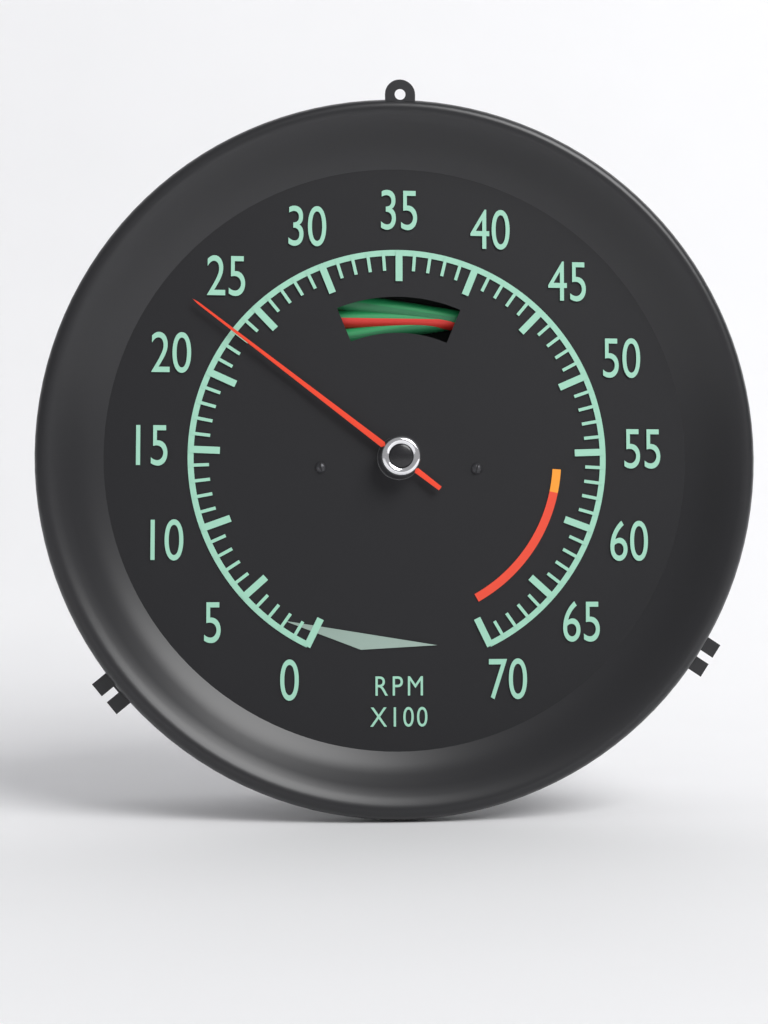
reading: 23 RPM x100
